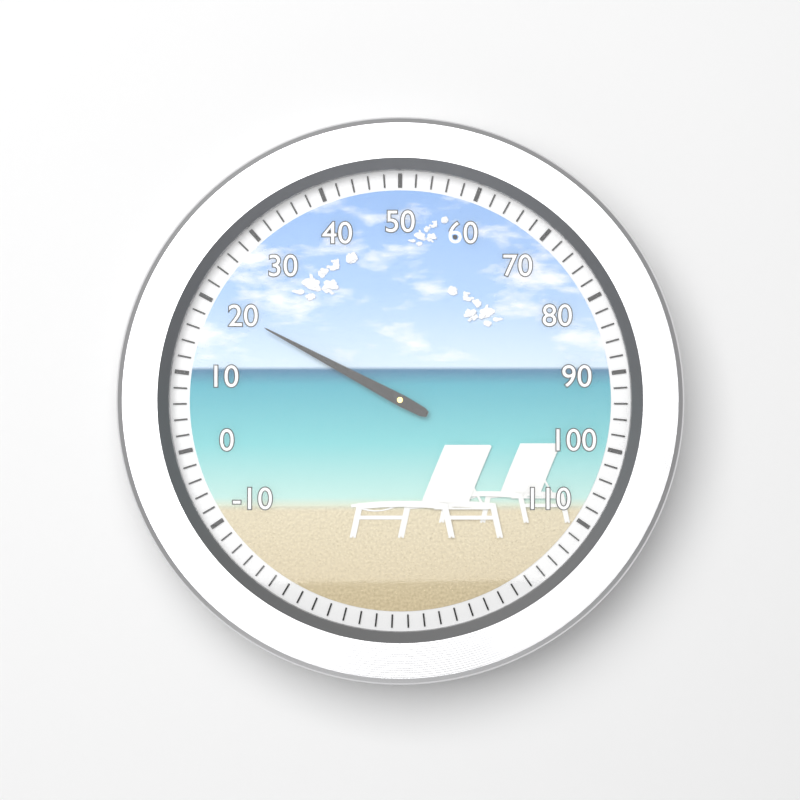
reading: 20 (no unit)
